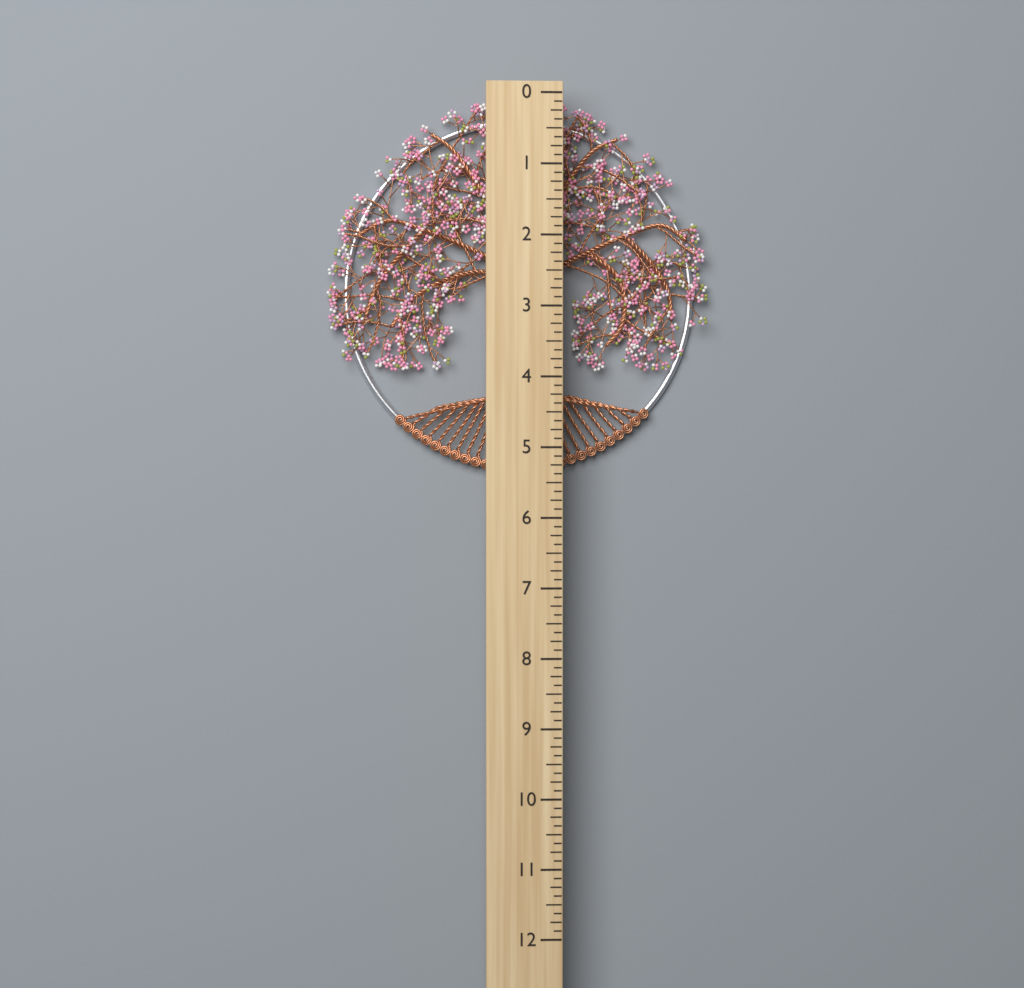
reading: 5.375 (no unit)
